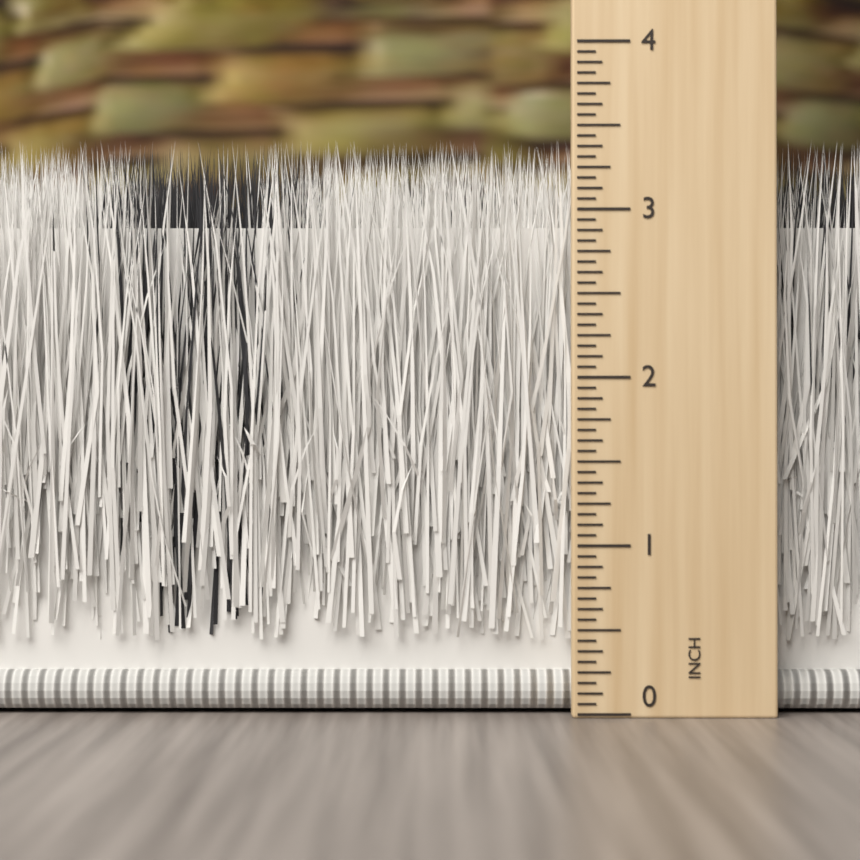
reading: 3.4375 inch
